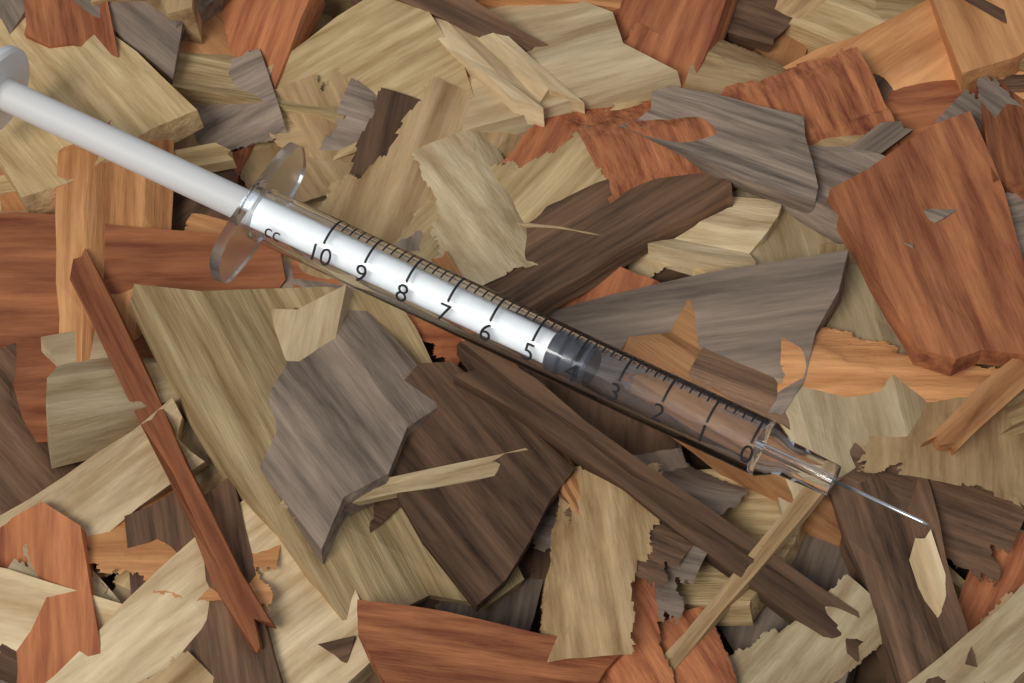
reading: 3.8 cc
